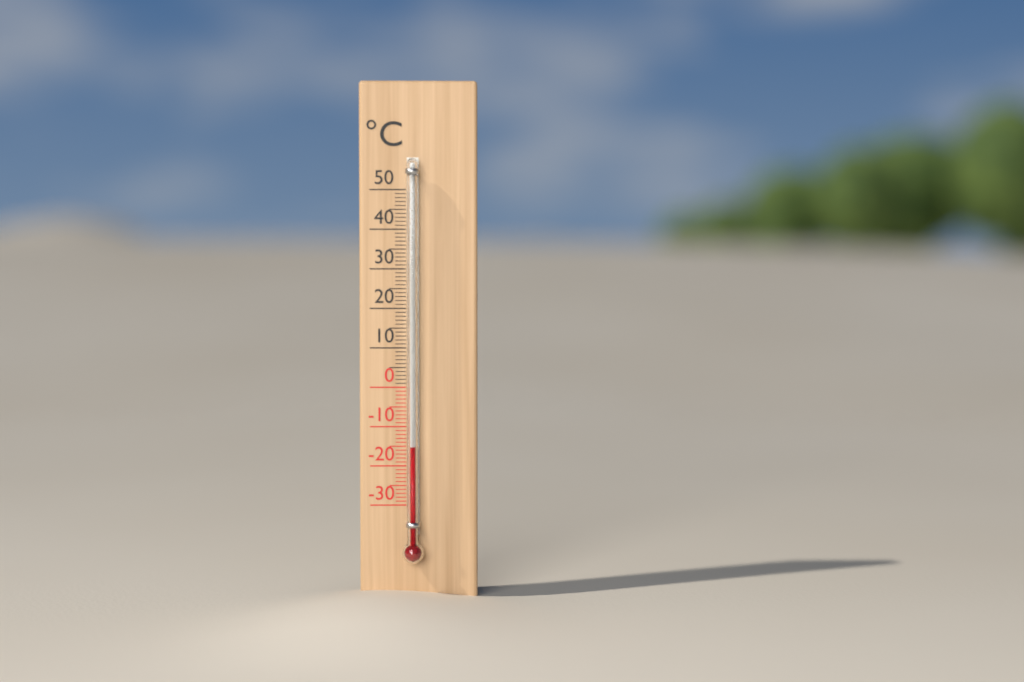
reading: -15 °C
